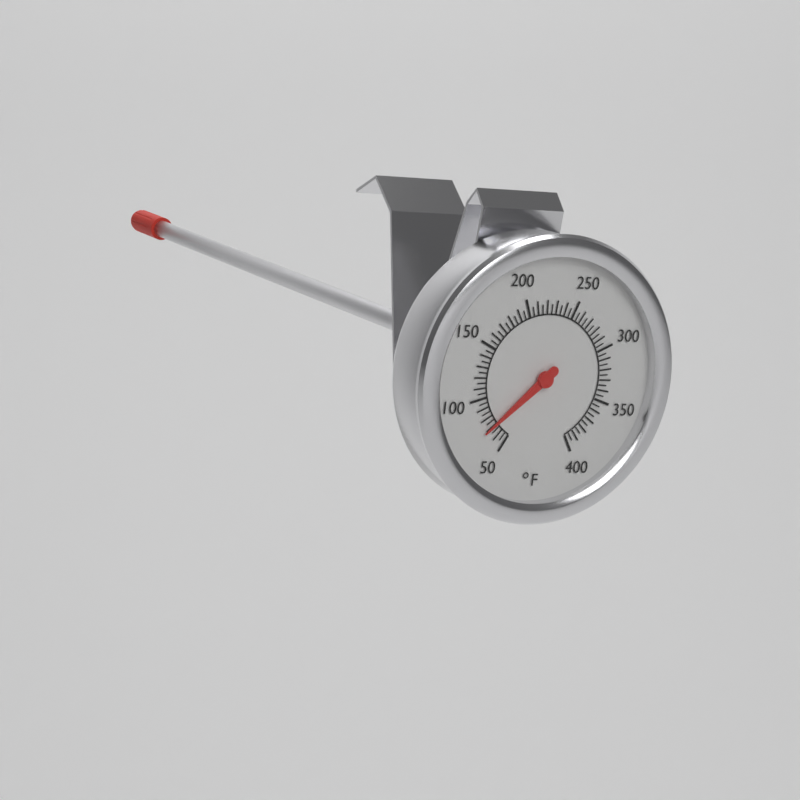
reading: 70 °F
